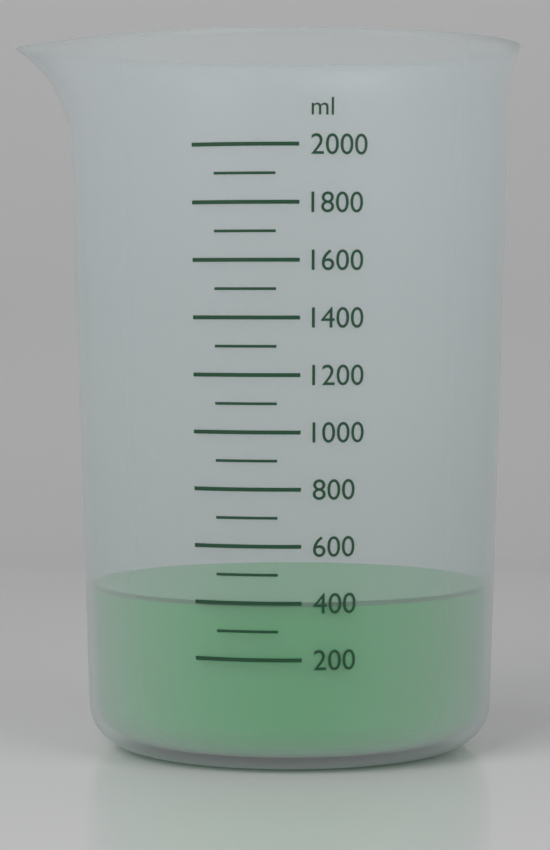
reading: 400 ml
